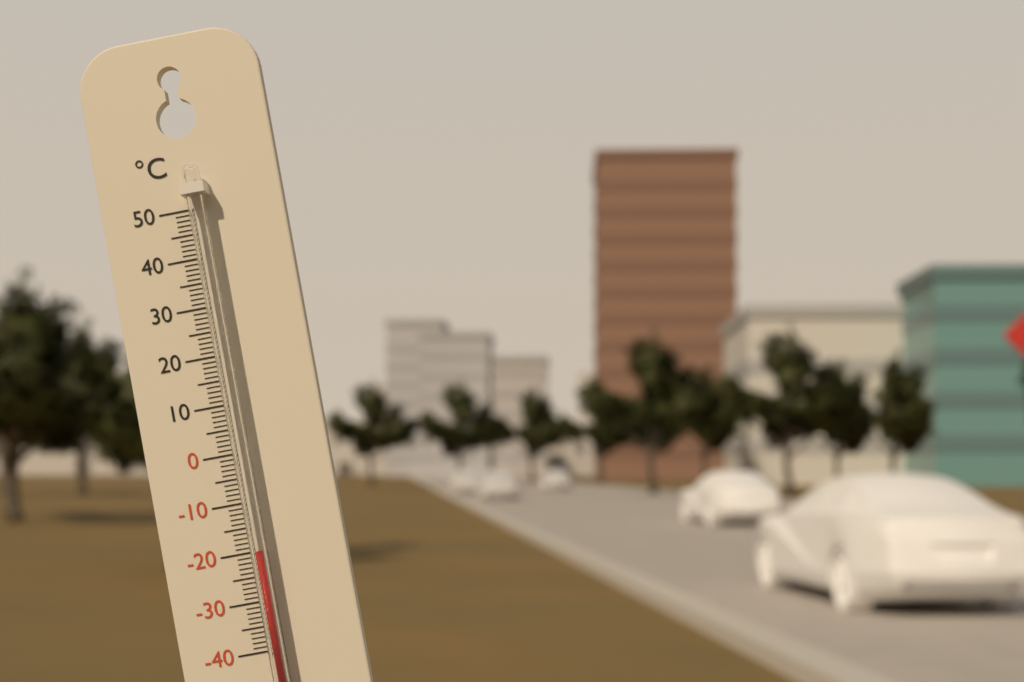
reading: -20 °C
